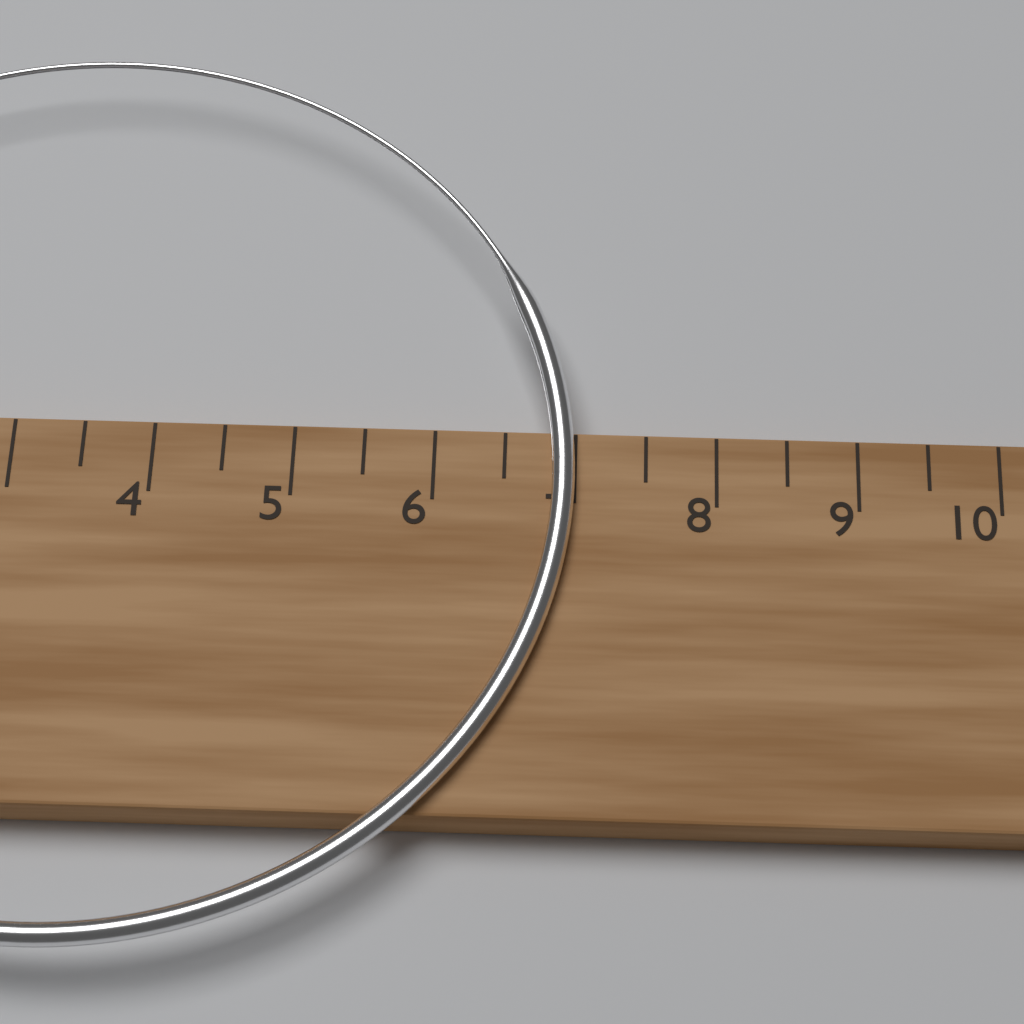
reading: 7.0 cm
